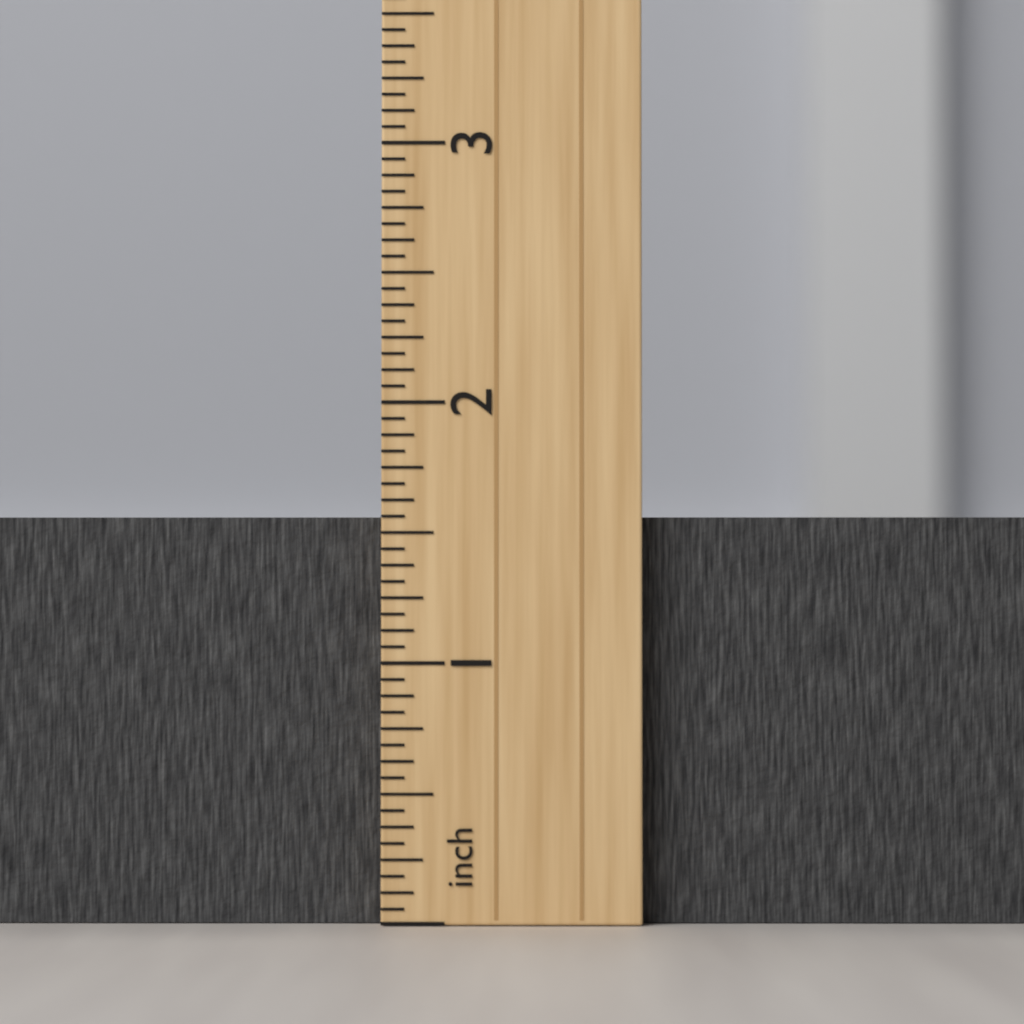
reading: 1.5625 inch
